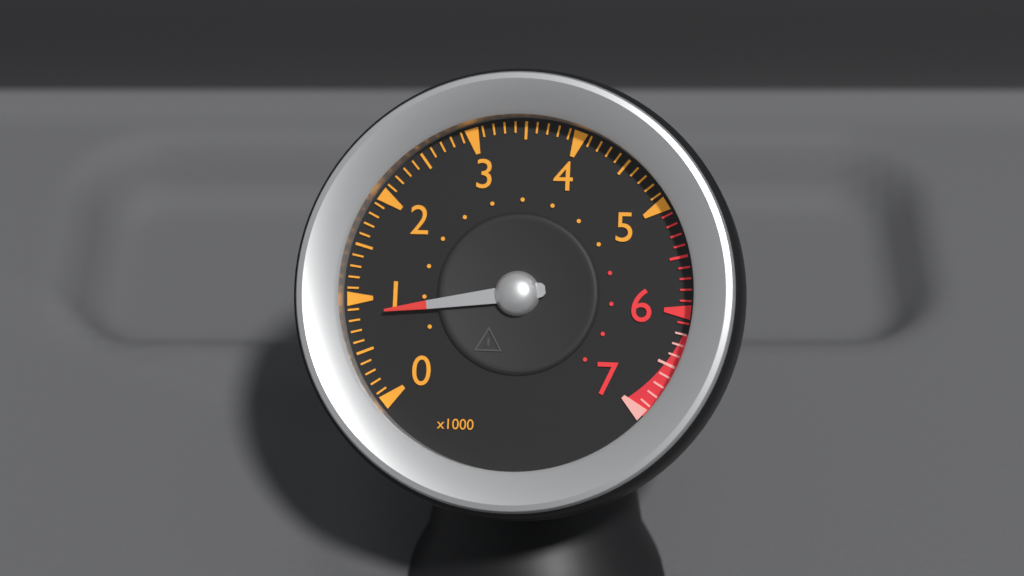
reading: 850 (no unit)
